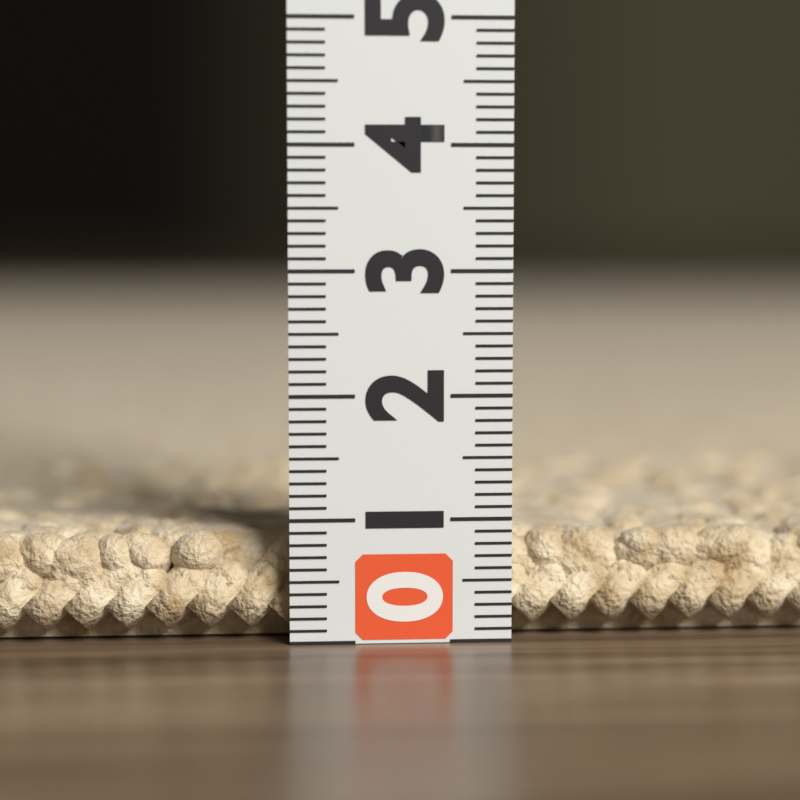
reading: 0.9 (no unit)
